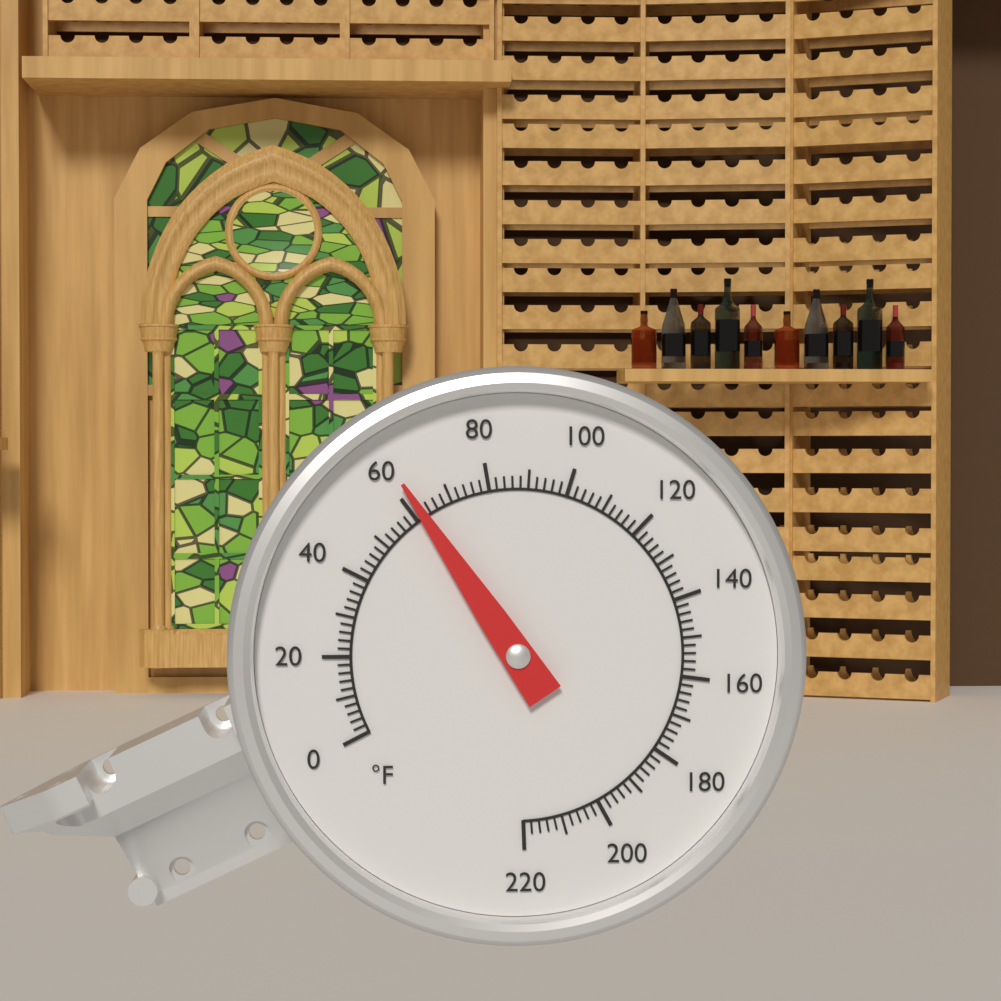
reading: 62 °F
